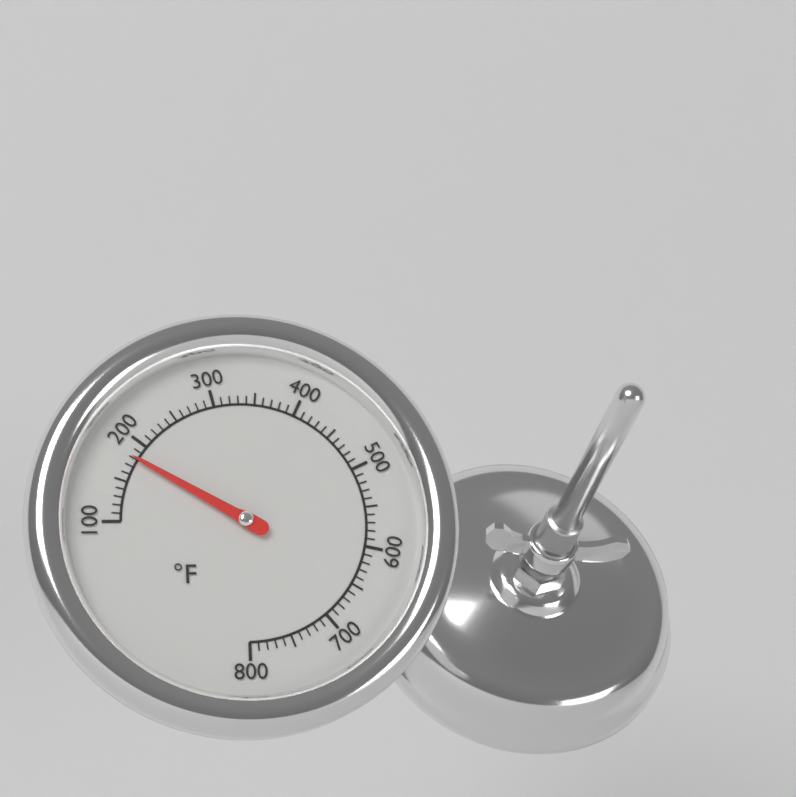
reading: 180 °F
